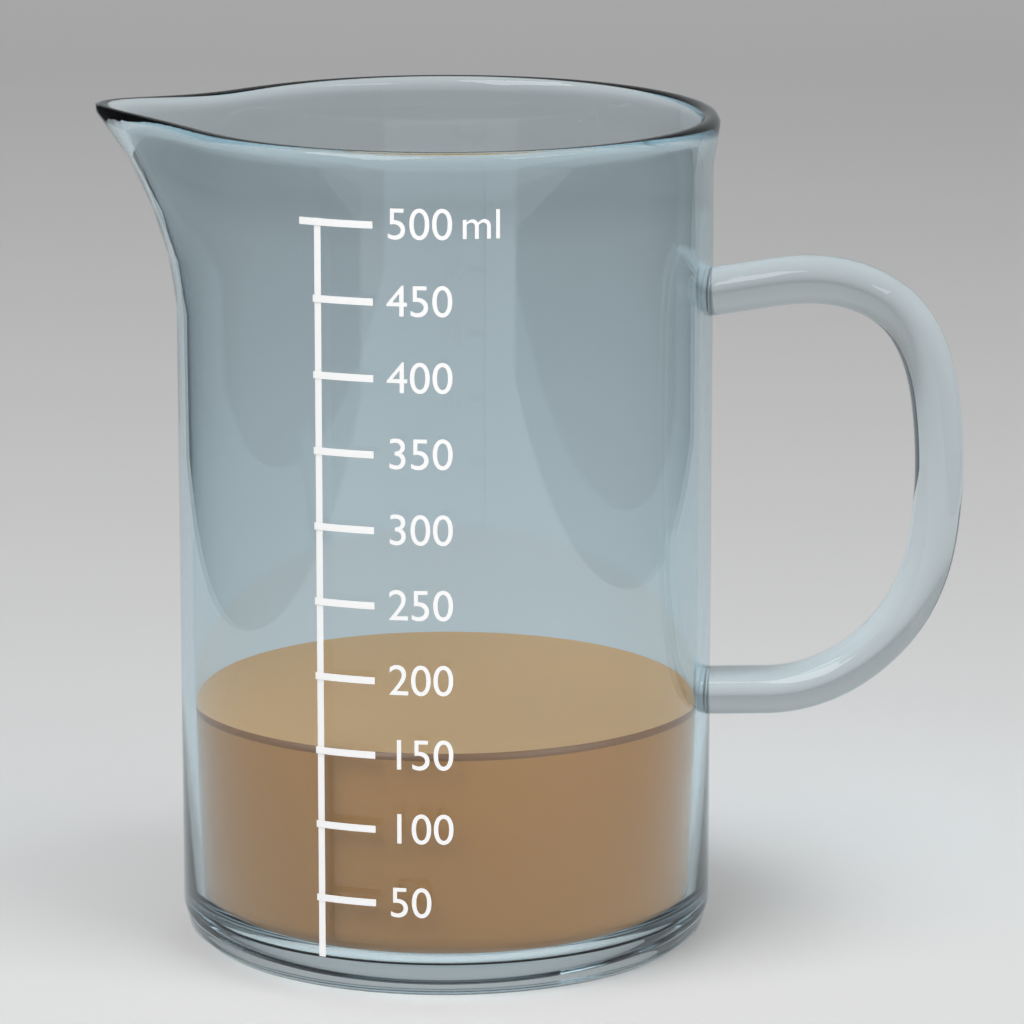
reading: 150 ml
